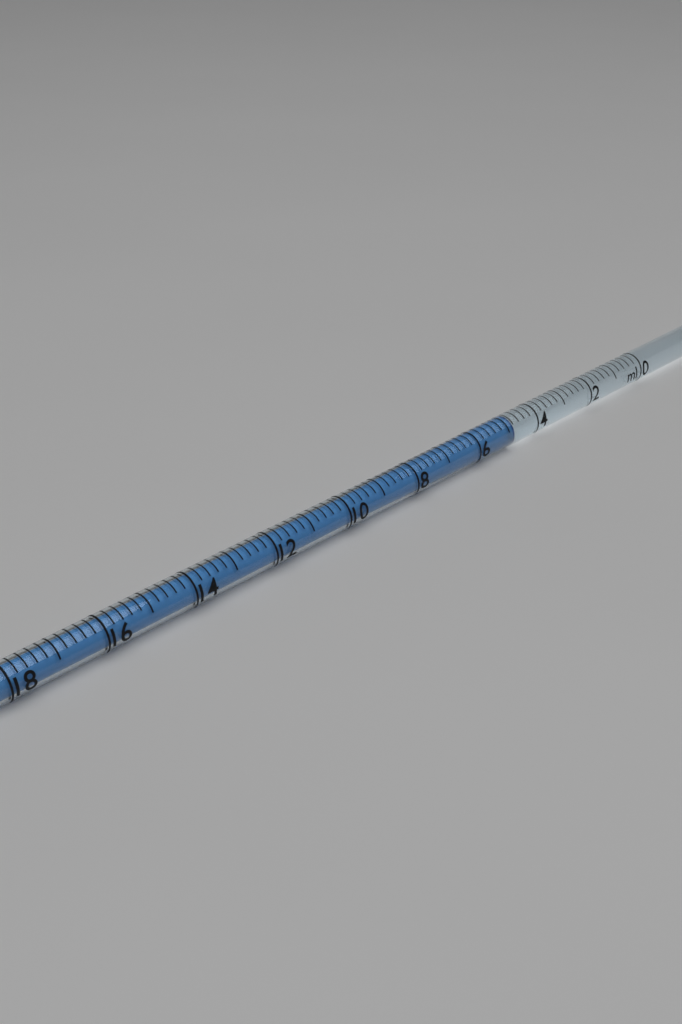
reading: 4.8 ml
